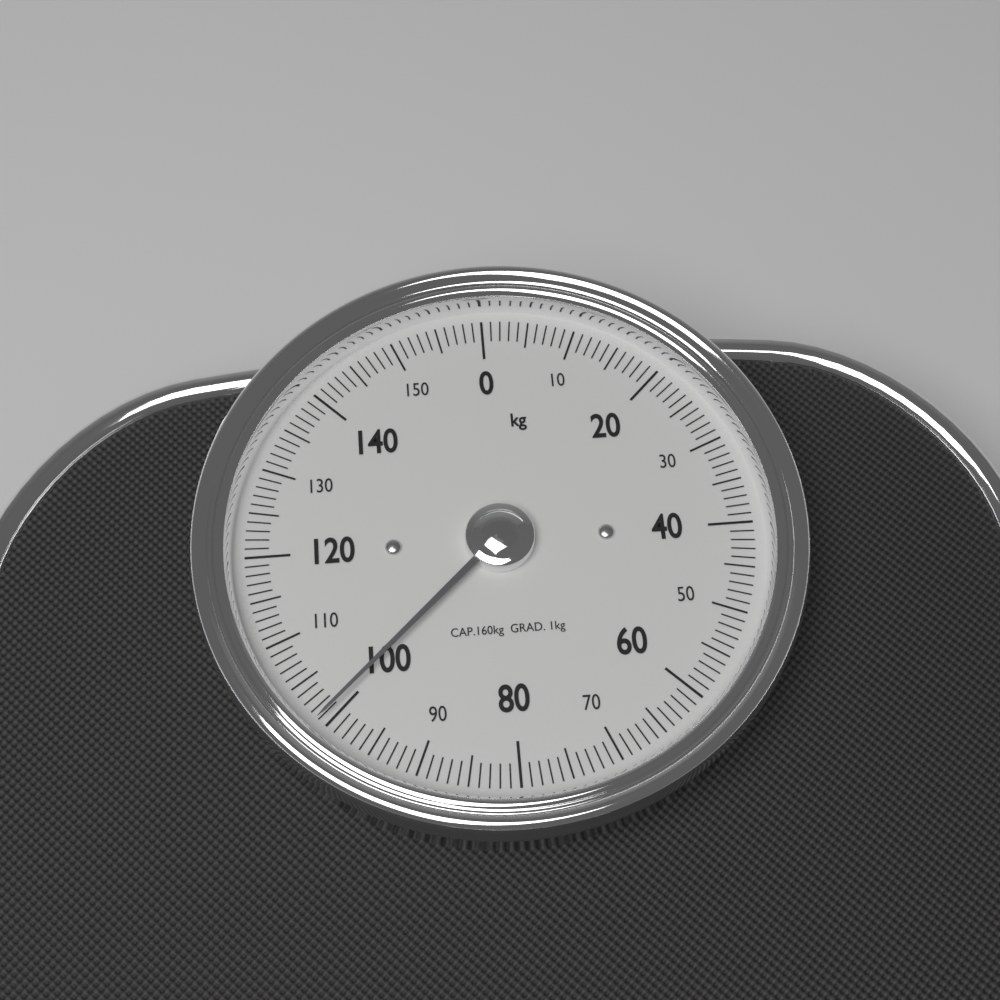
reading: 101 kg
